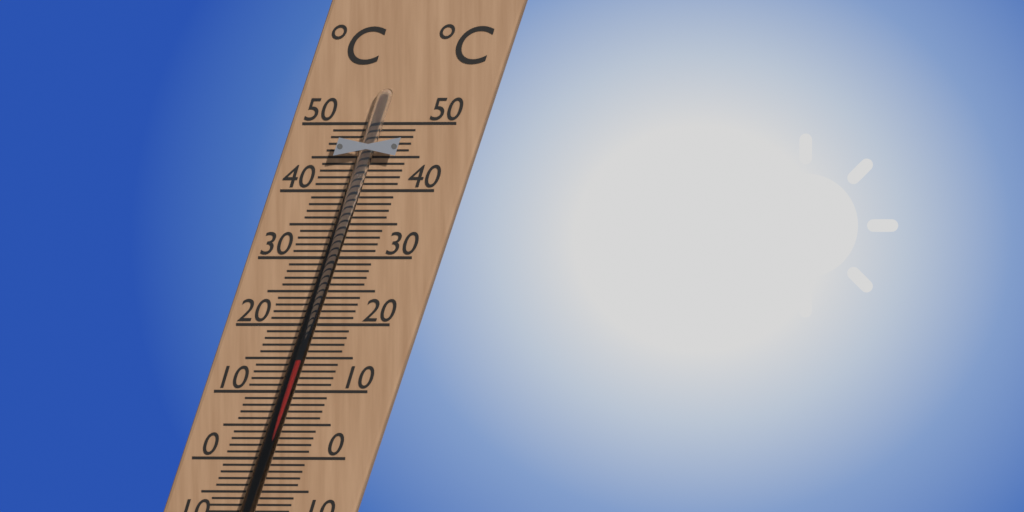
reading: 15 °C
